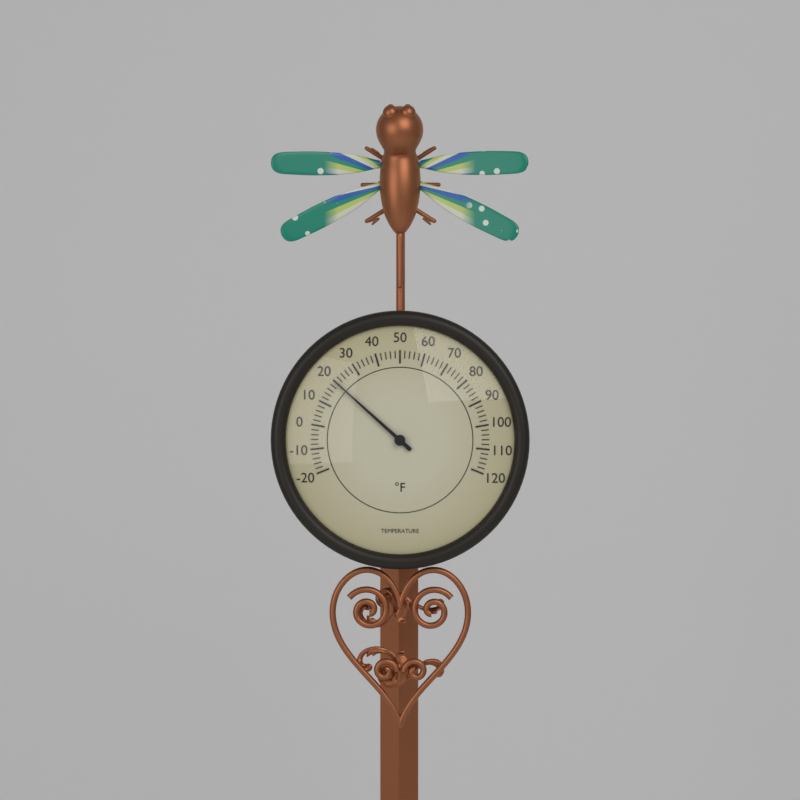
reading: 20 °F
